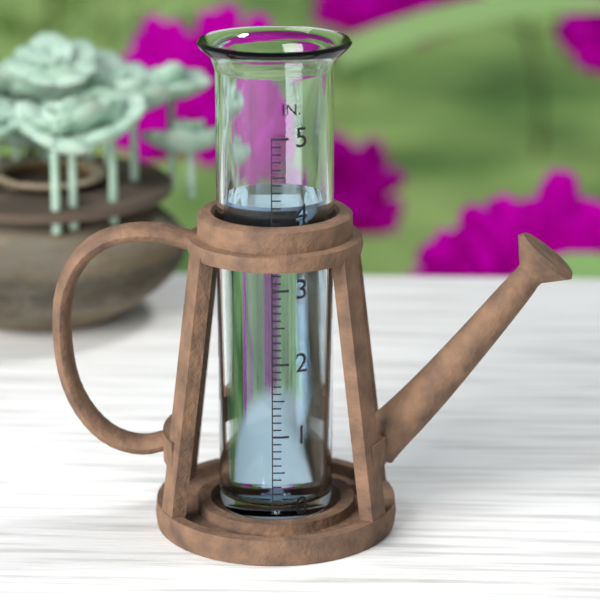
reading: 4.1 in
